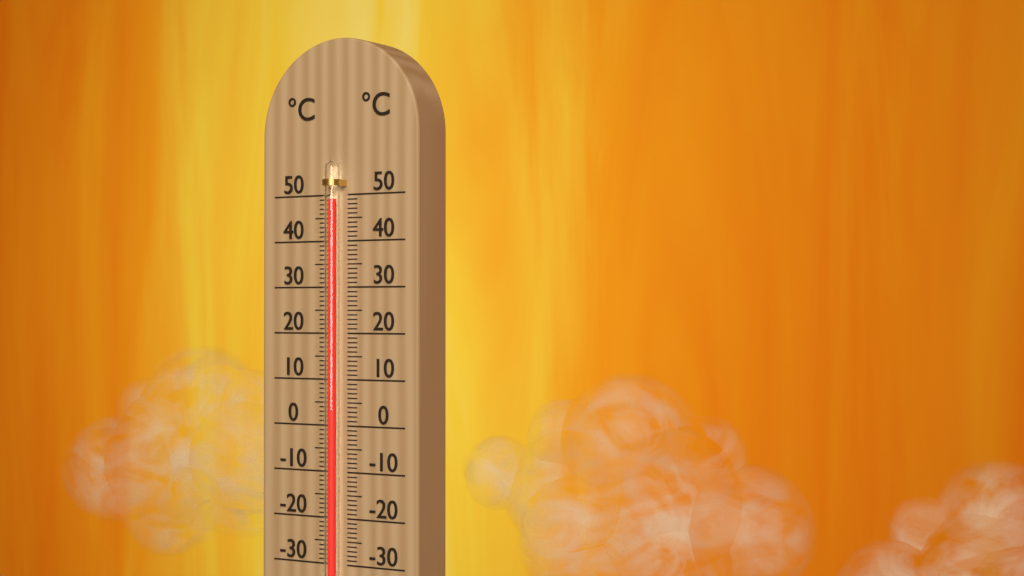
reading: 49 °C
